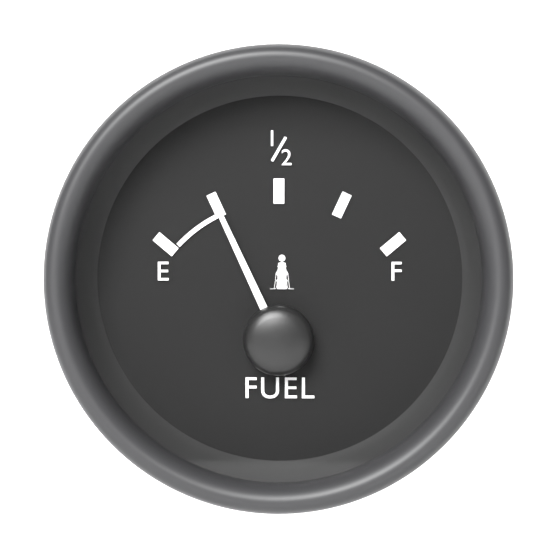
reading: 0.25 (no unit)
